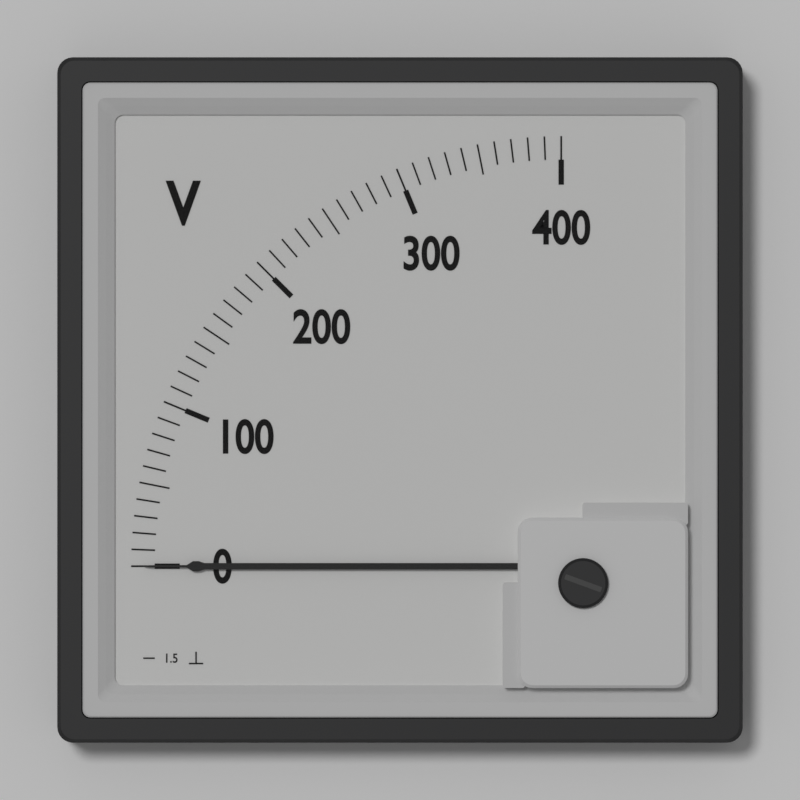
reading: 0 V
